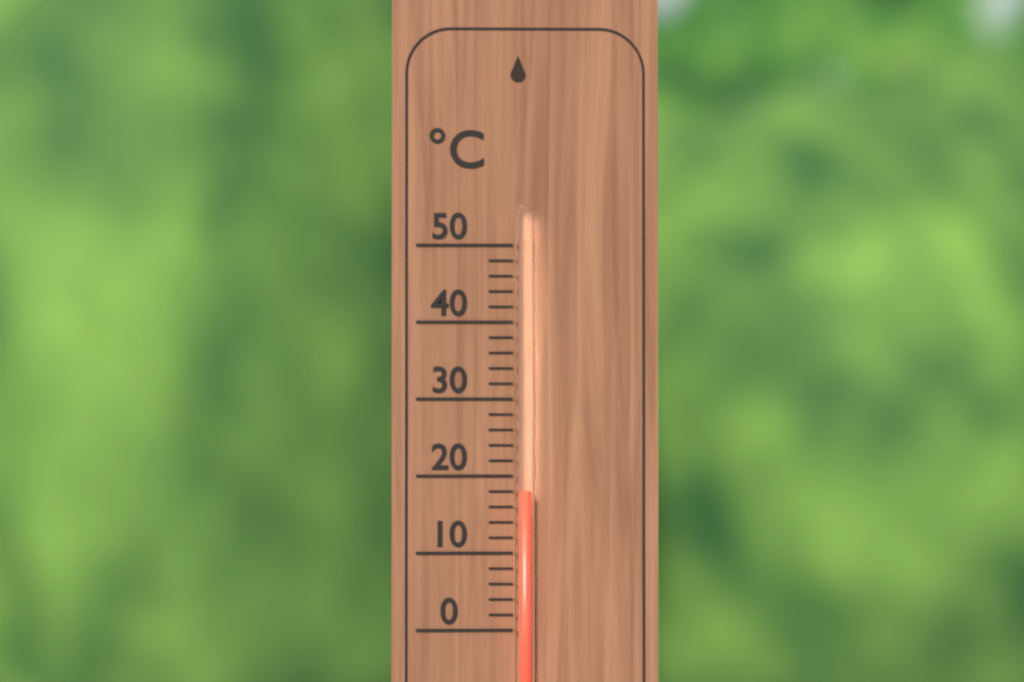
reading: 18 °C
